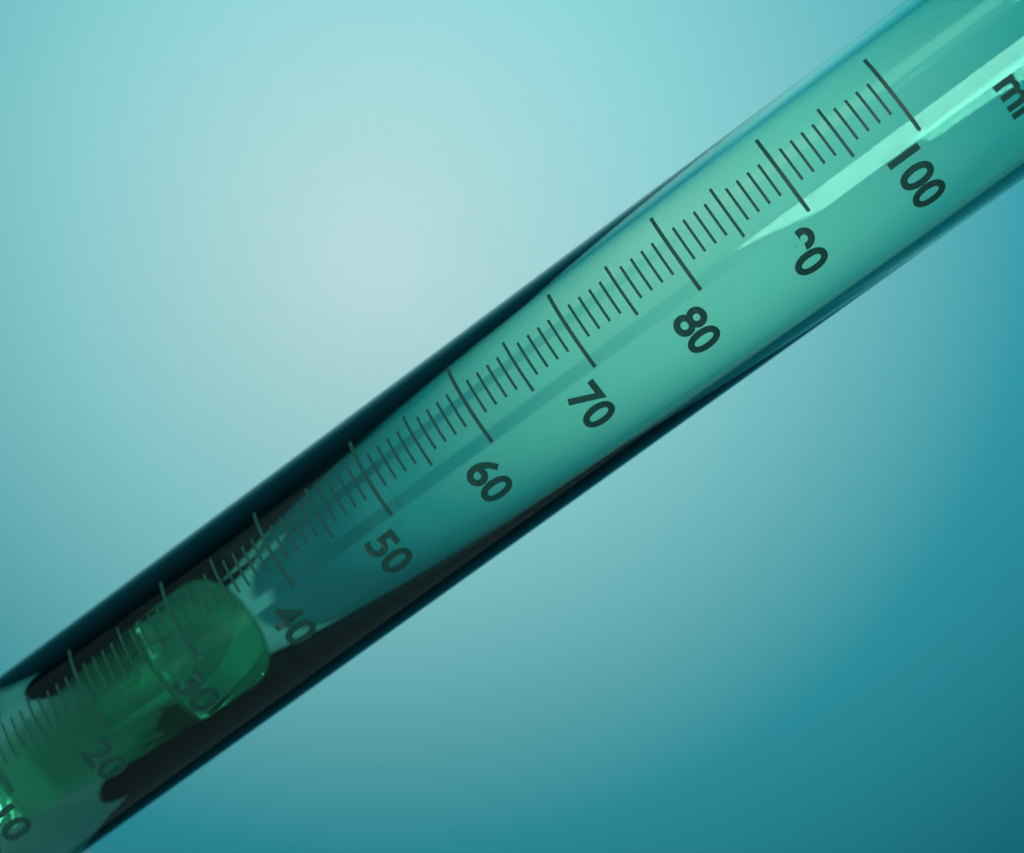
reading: 26 ml
